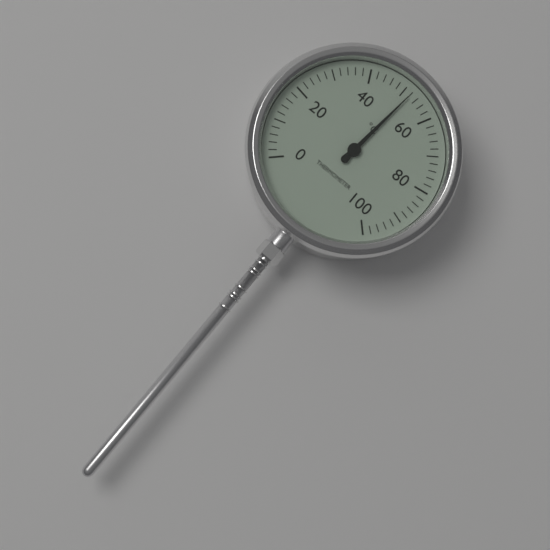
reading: 52 °C
